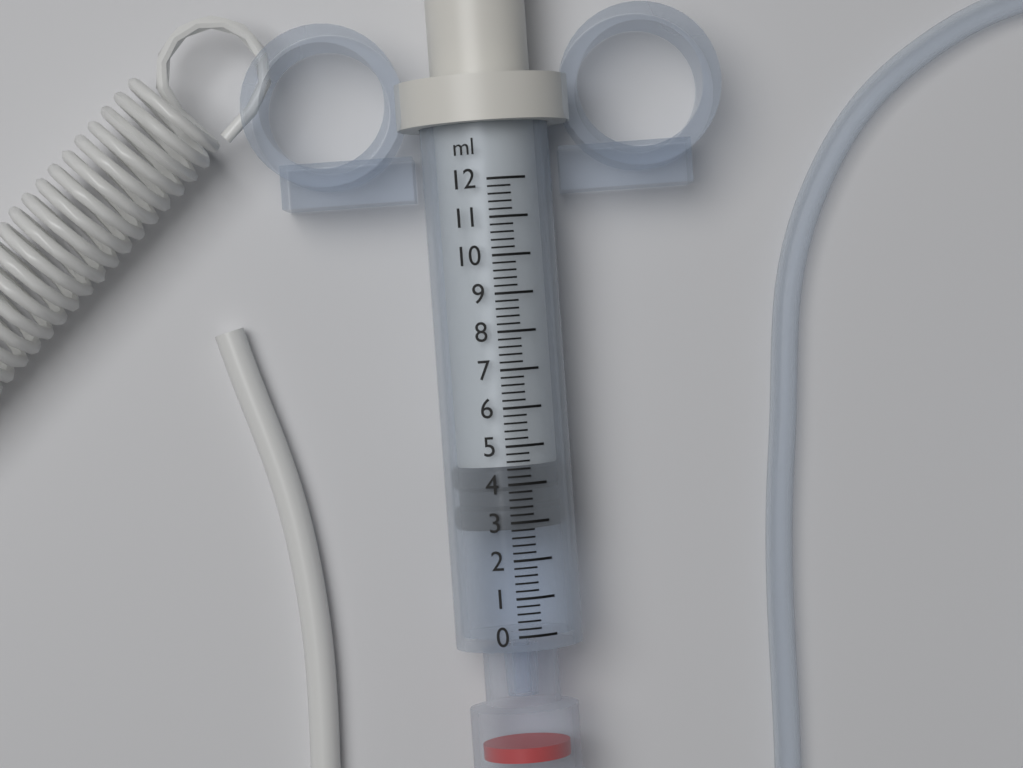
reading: 2.8 ml
